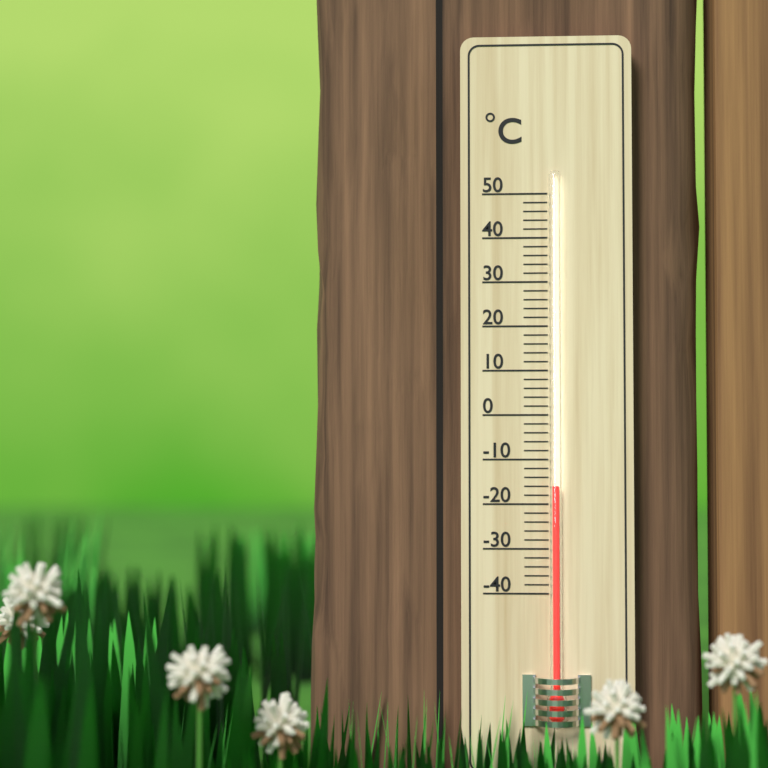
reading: -16 °C
